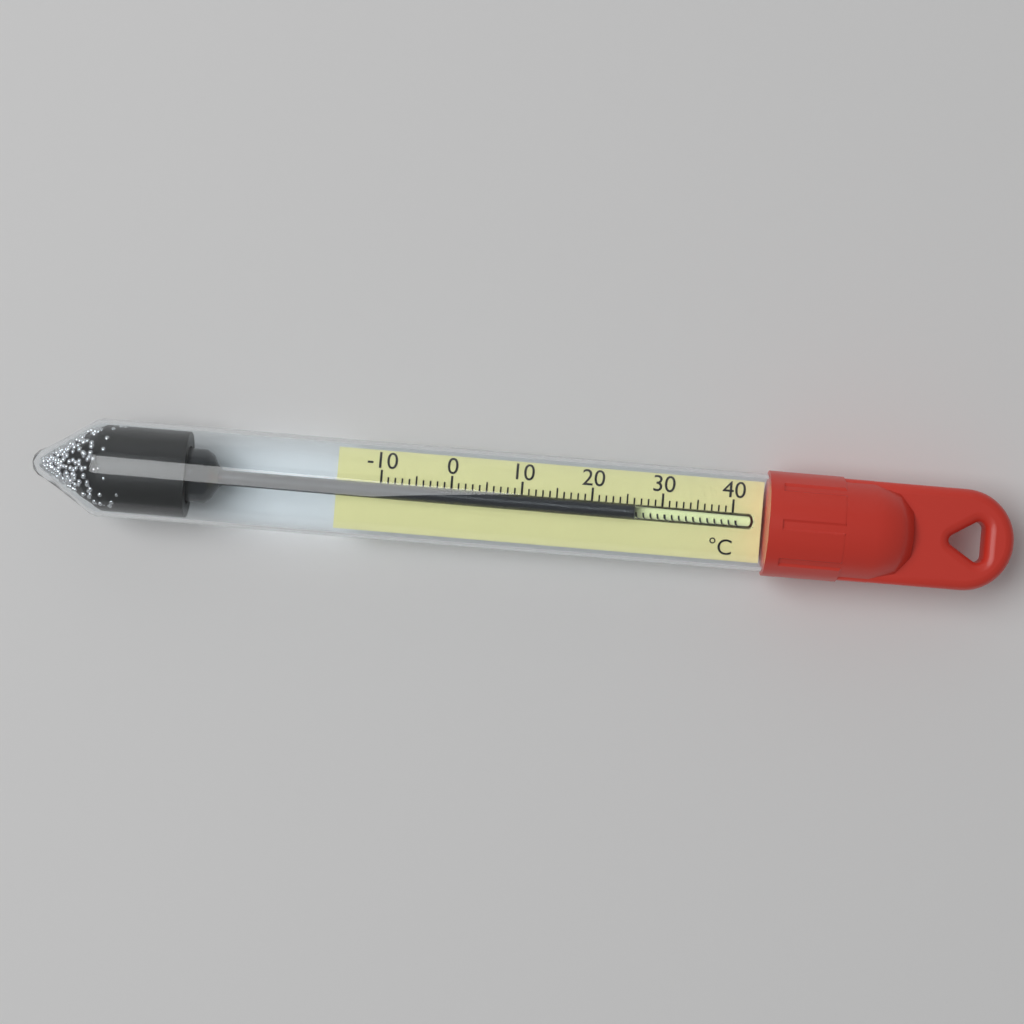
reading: 26 °C
